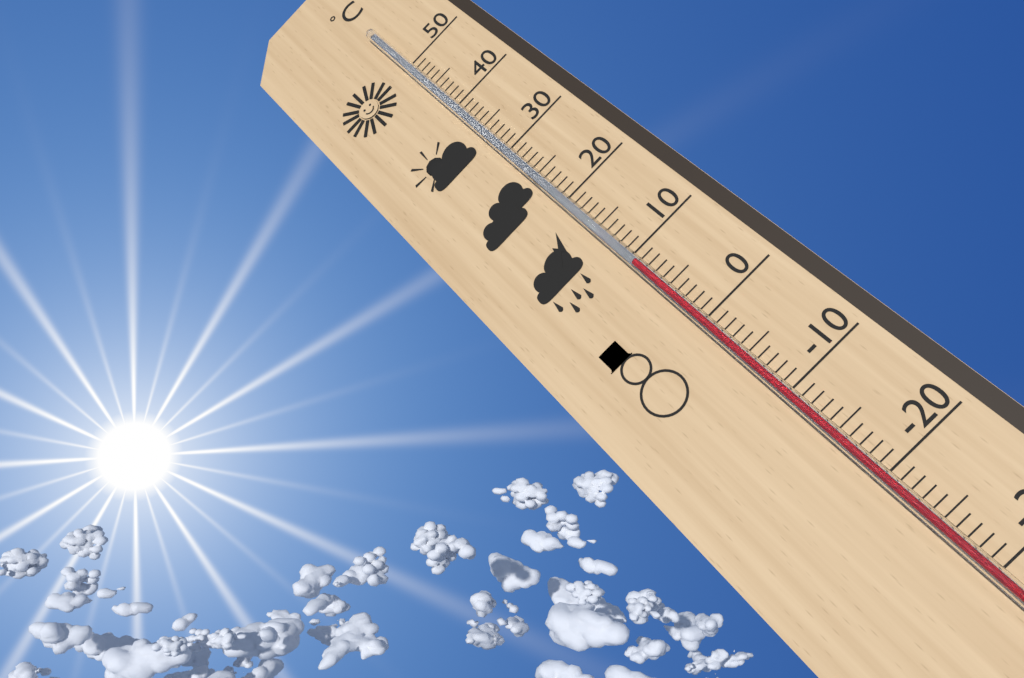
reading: 9 °C
